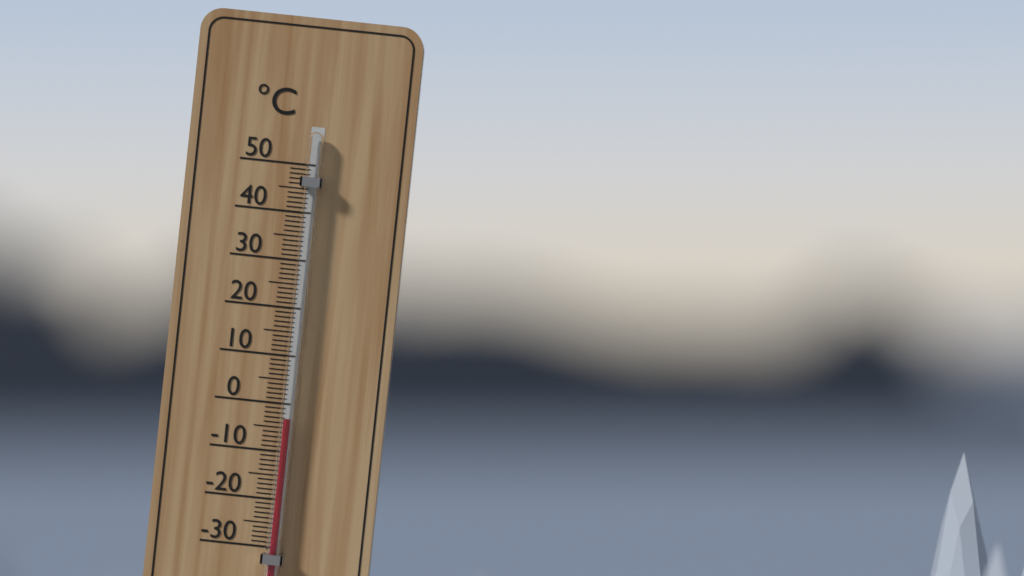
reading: -3 °C
